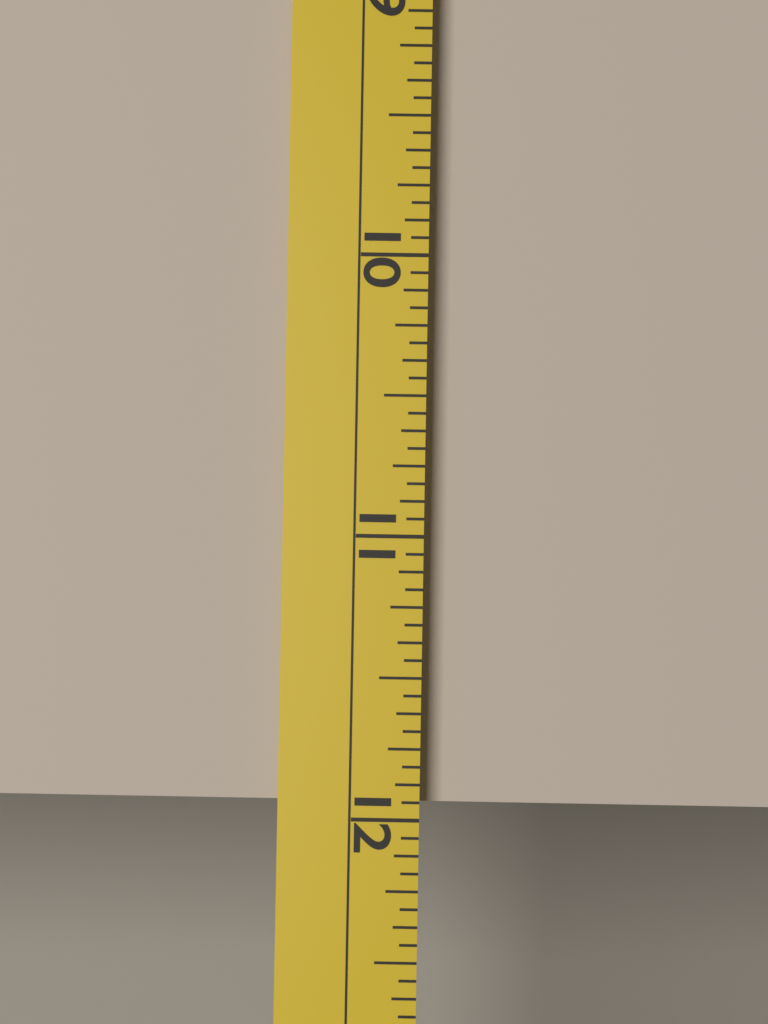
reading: 11.9375 (no unit)
